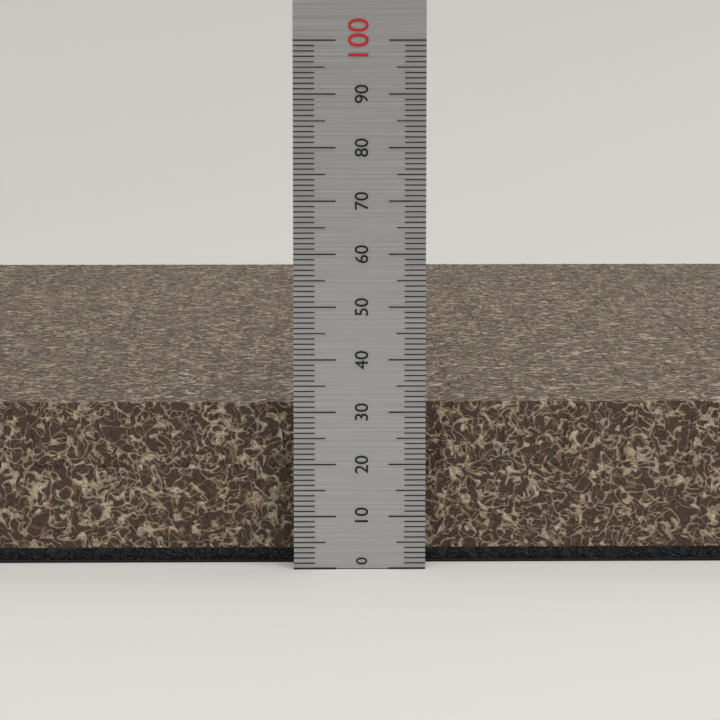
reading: 31 (no unit)
